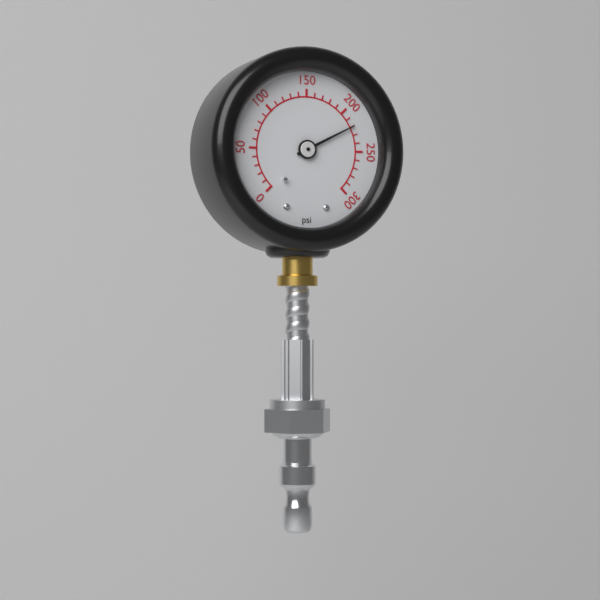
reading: 220 psi
